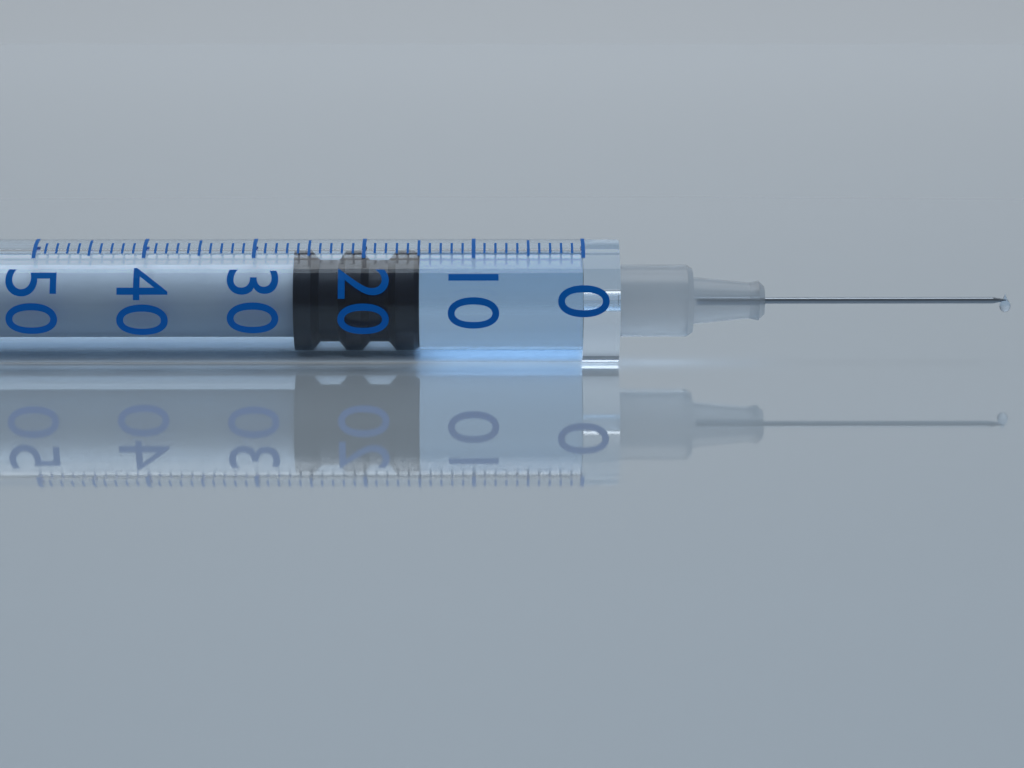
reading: 15 (no unit)
